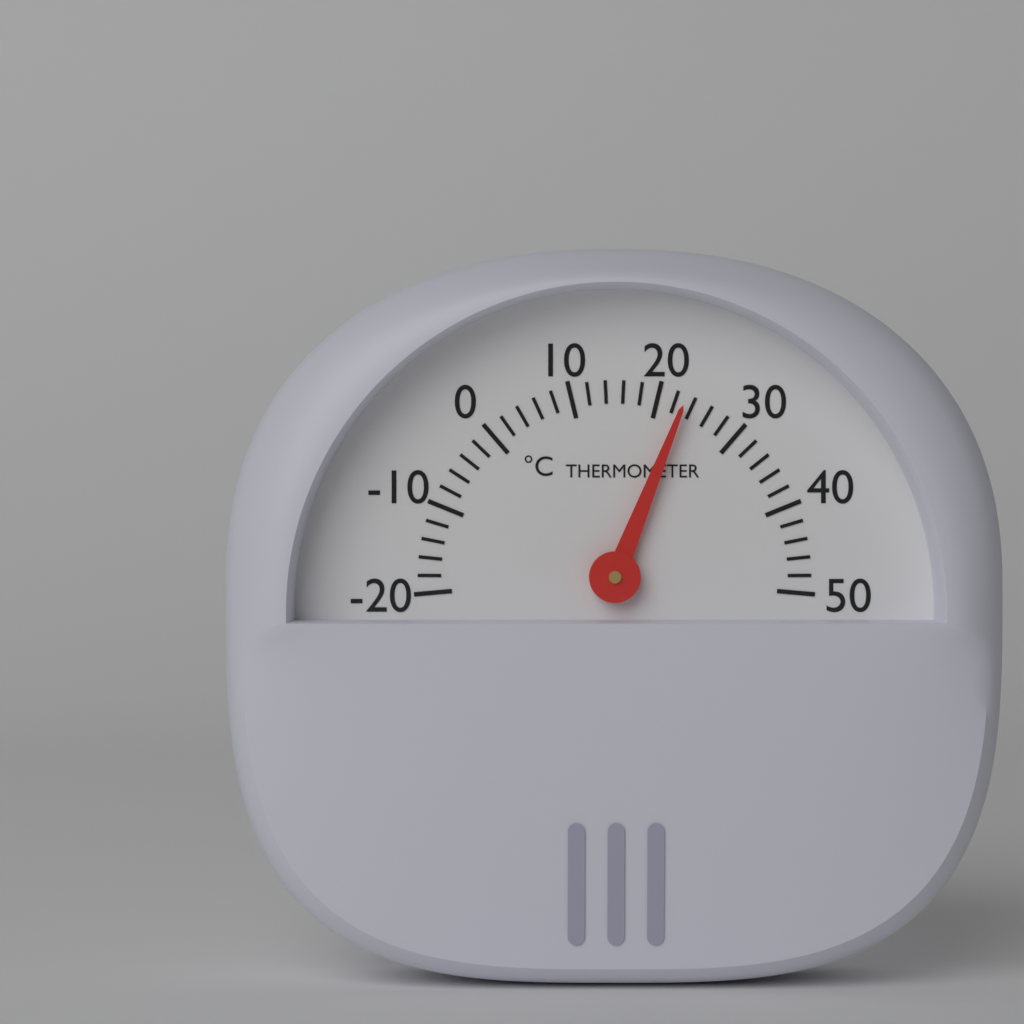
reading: 23 °C
